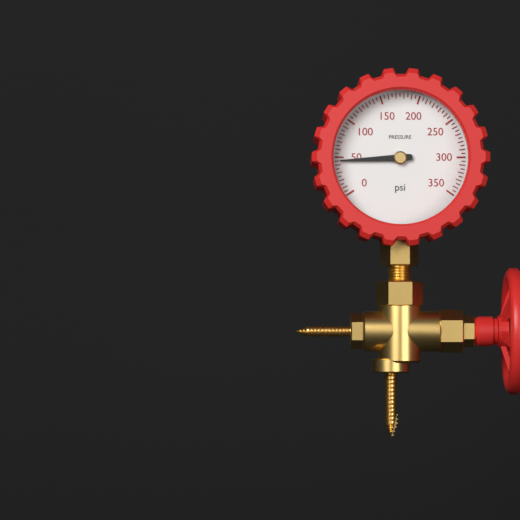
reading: 45 psi
